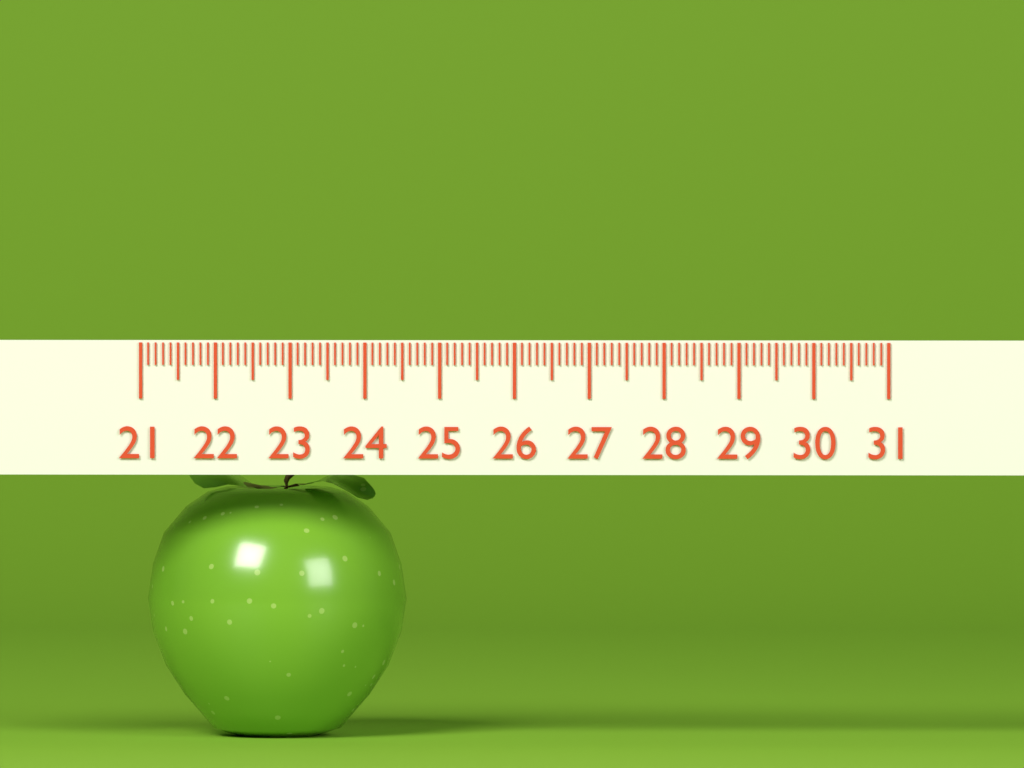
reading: 24.5 (no unit)
